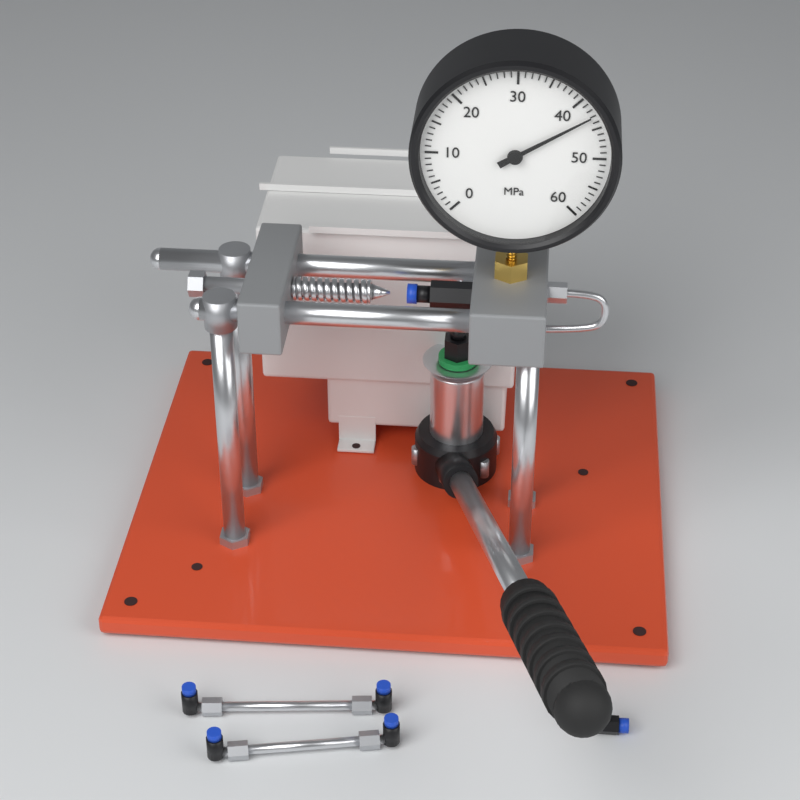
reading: 43 MPa
